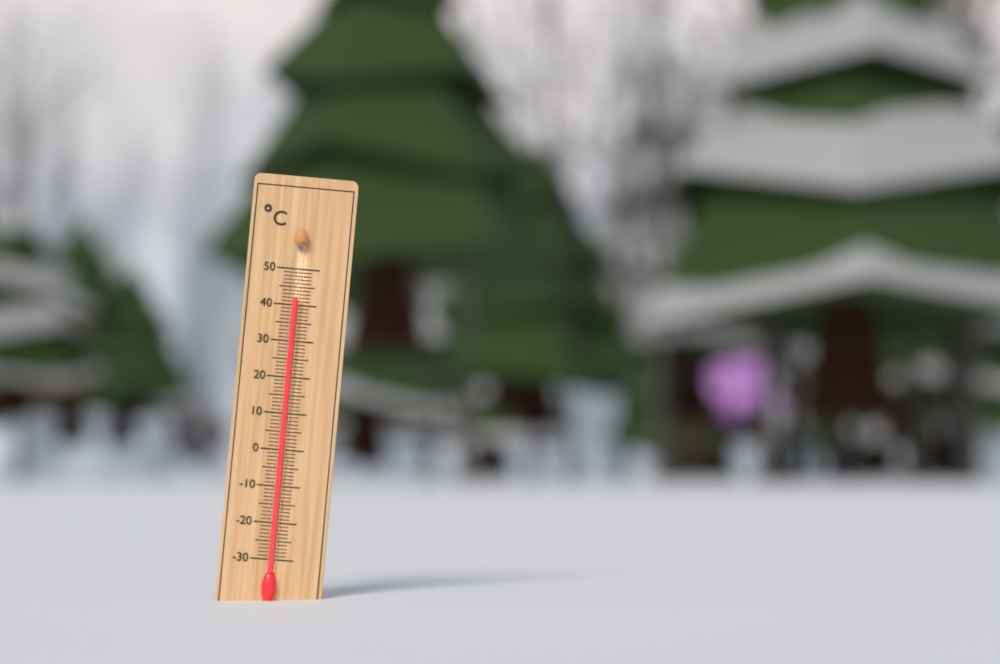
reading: 42 °C
